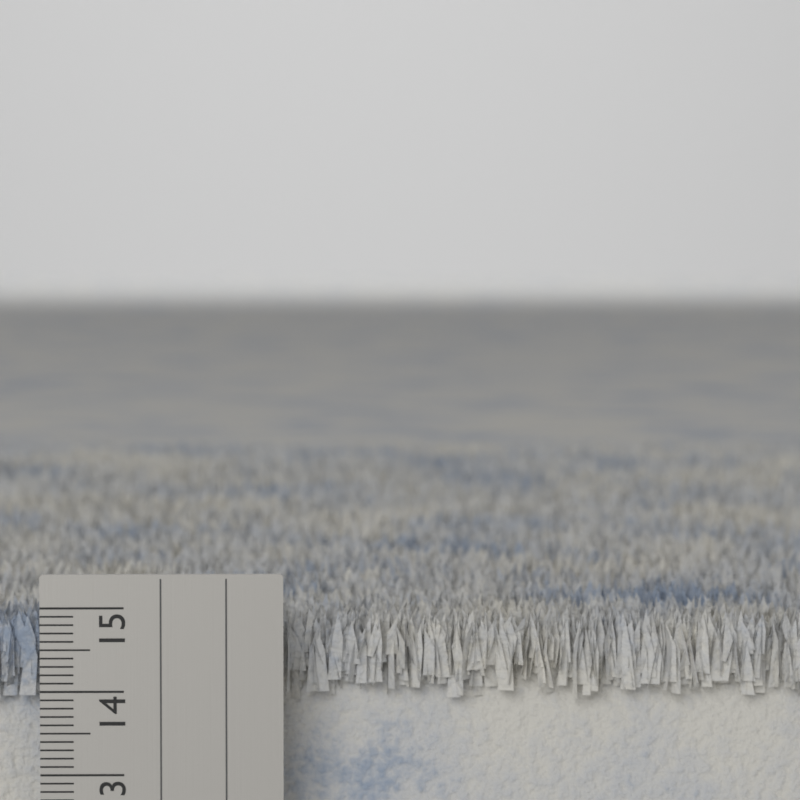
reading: 14.9 cm
